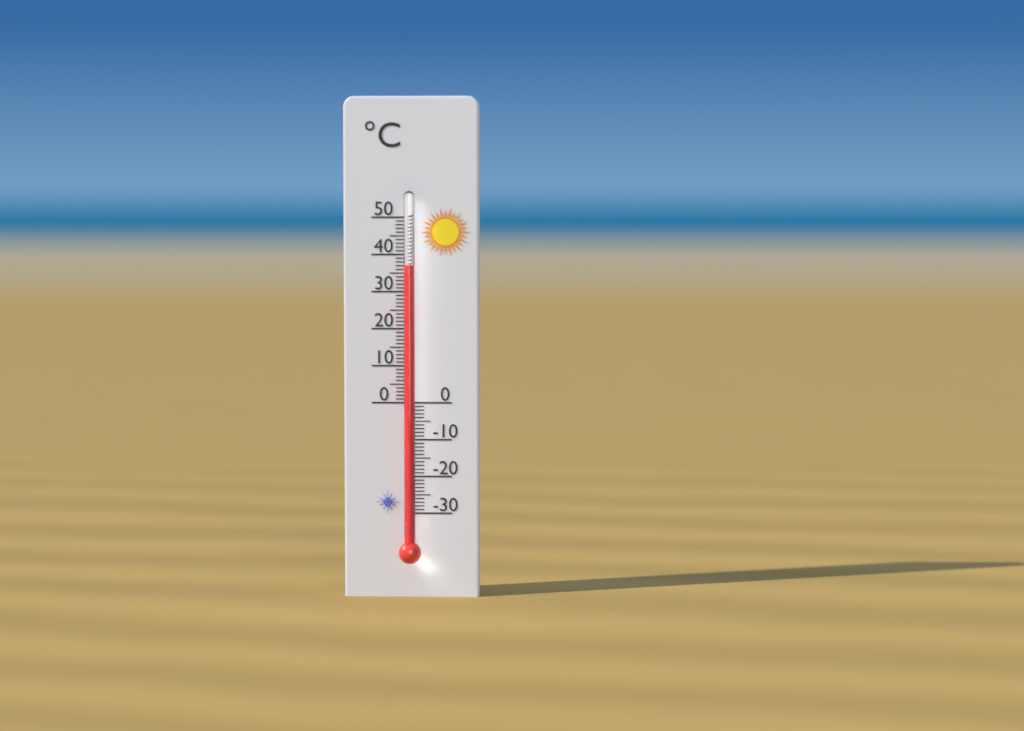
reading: 37 °C
